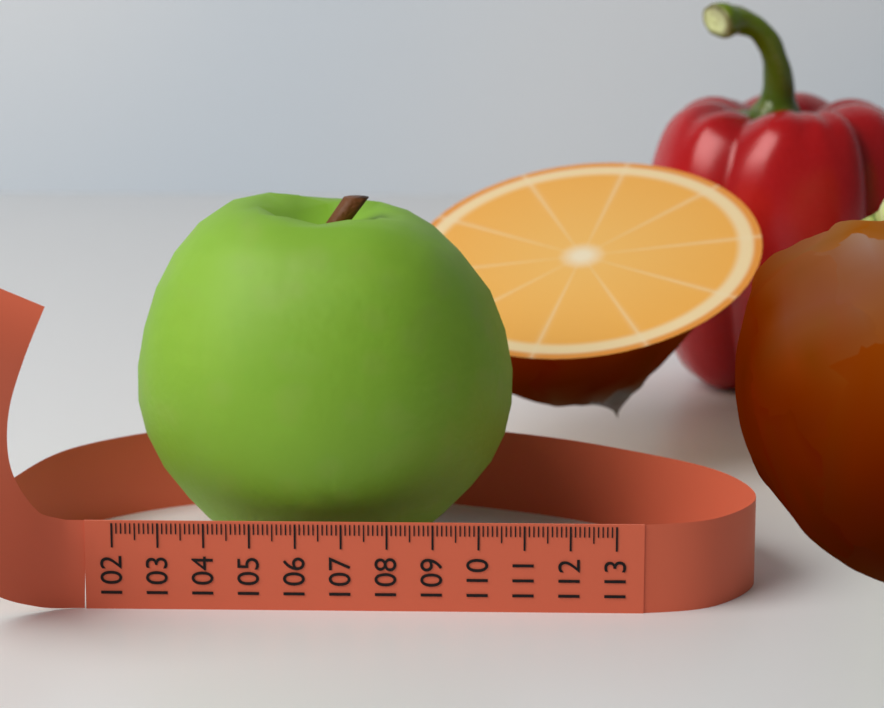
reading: 110.7 (no unit)
